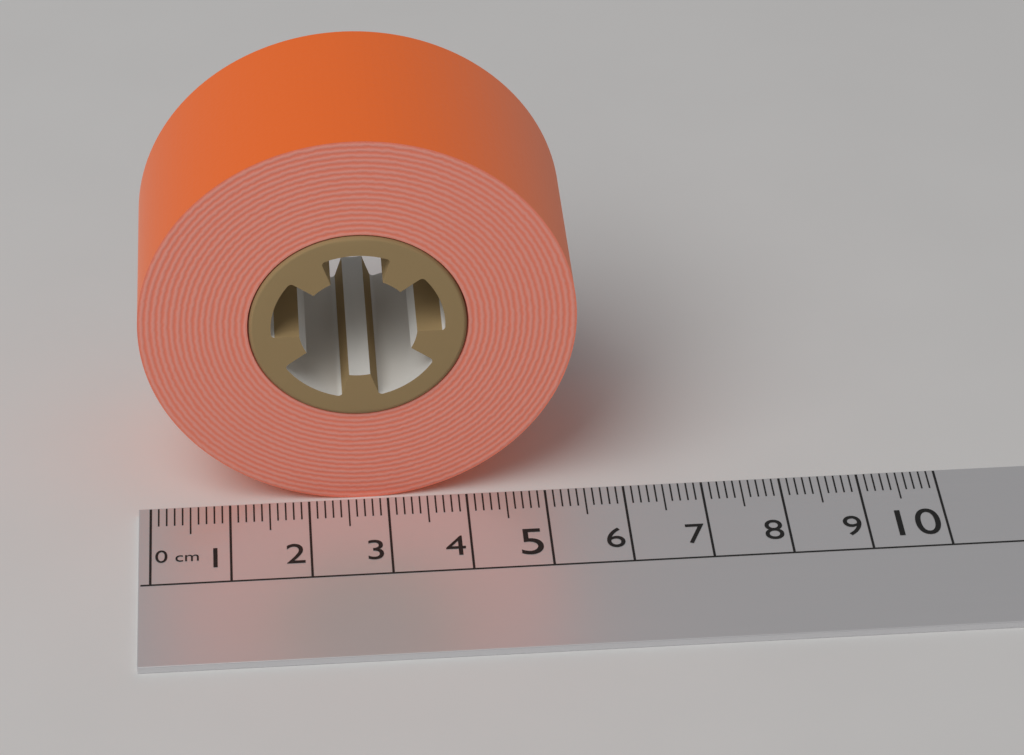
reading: 5.4 cm
